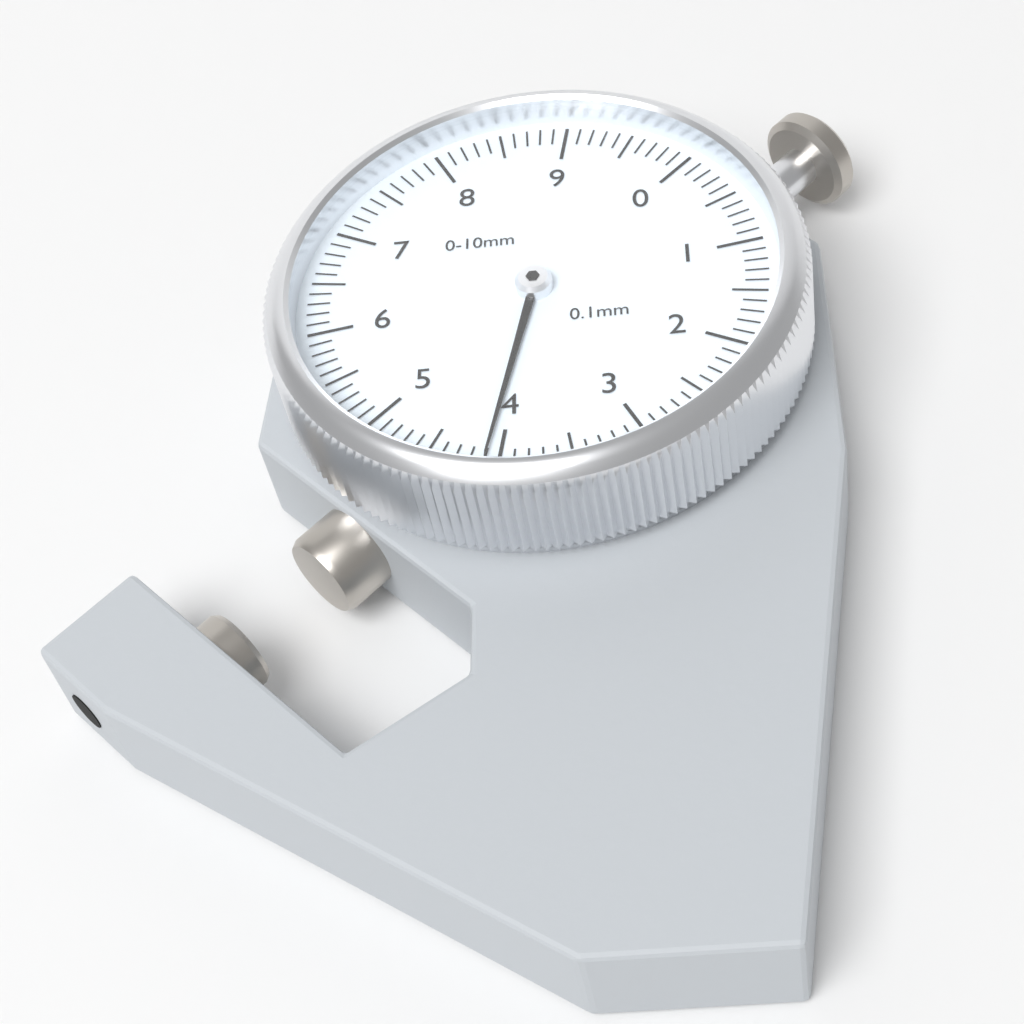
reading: 4.1 mm
